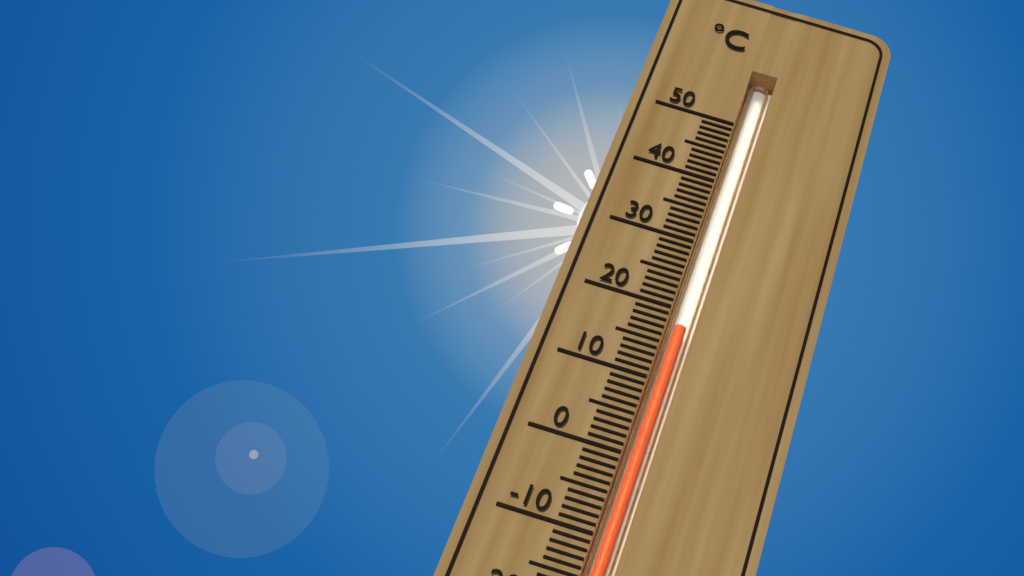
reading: 18 °C
